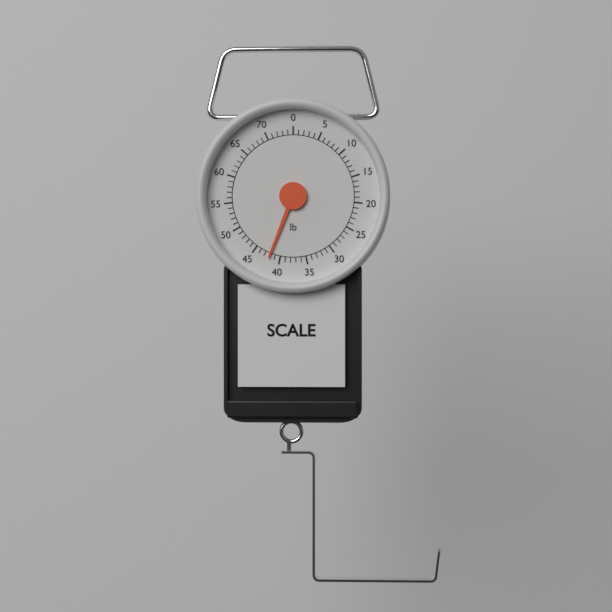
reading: 42 lb
